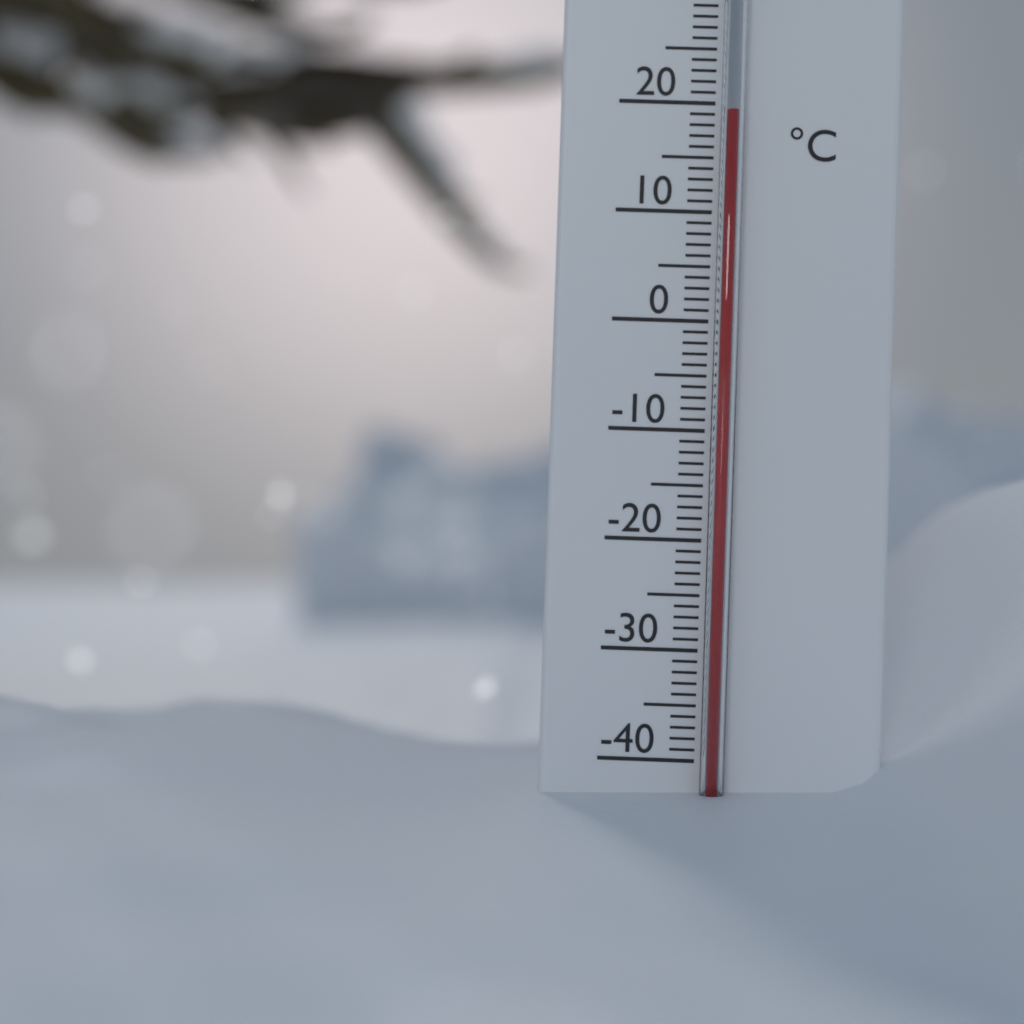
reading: 19 °C
